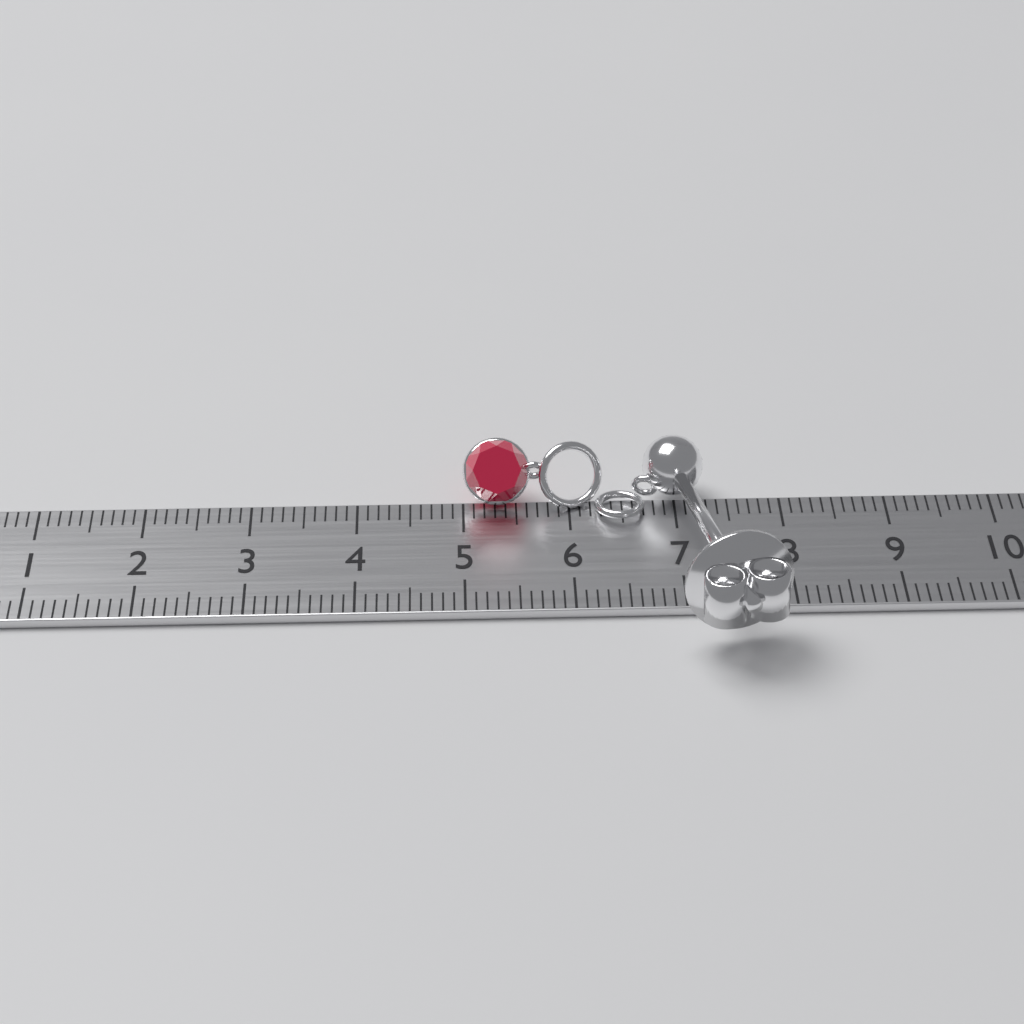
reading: 7.9 cm
